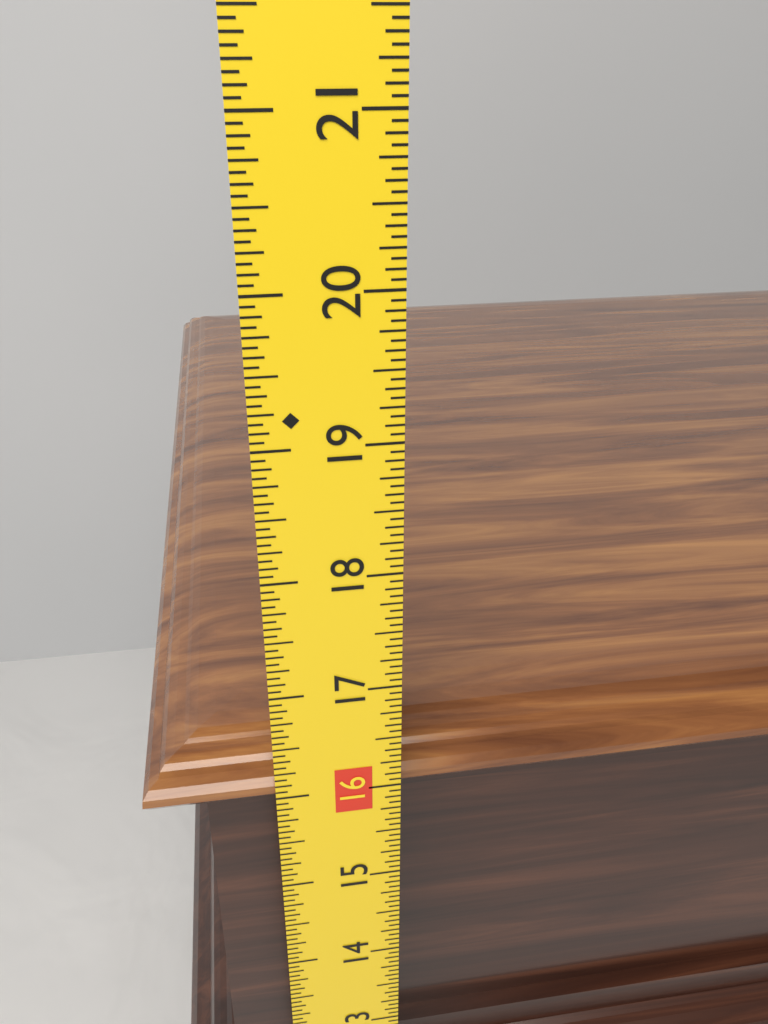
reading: 16.1875 in
